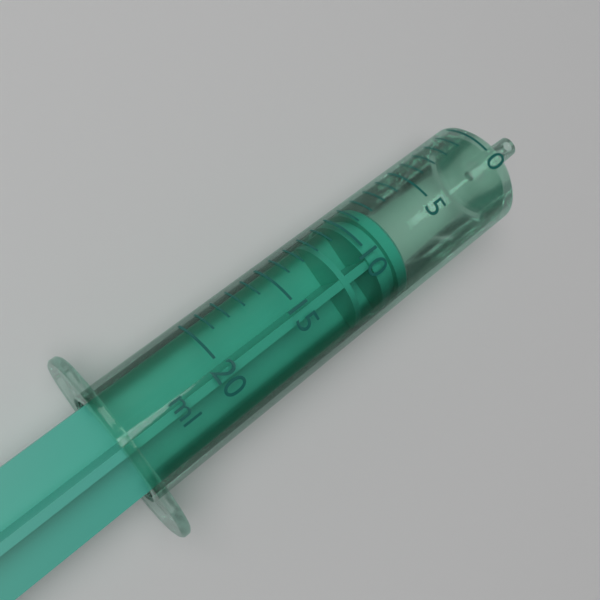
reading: 8 ml
